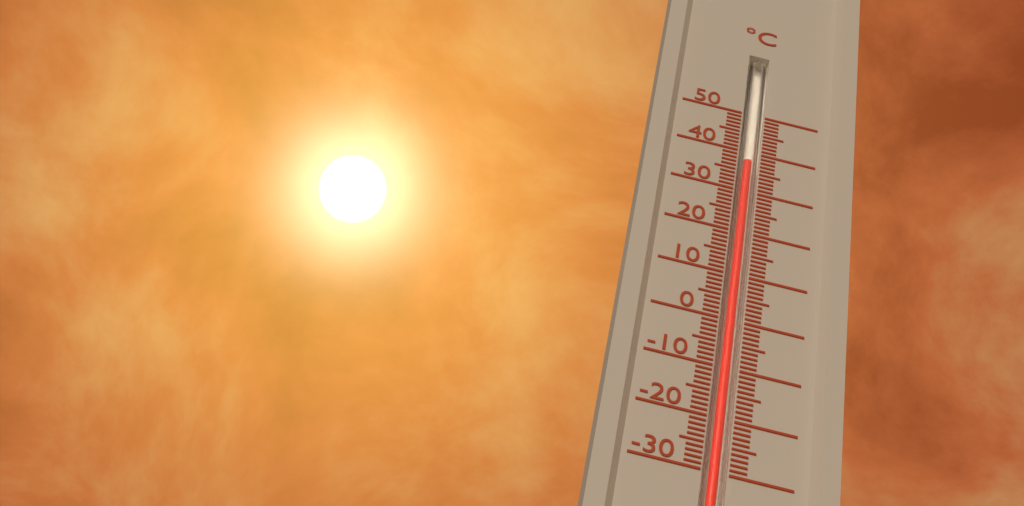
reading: 38 °C
